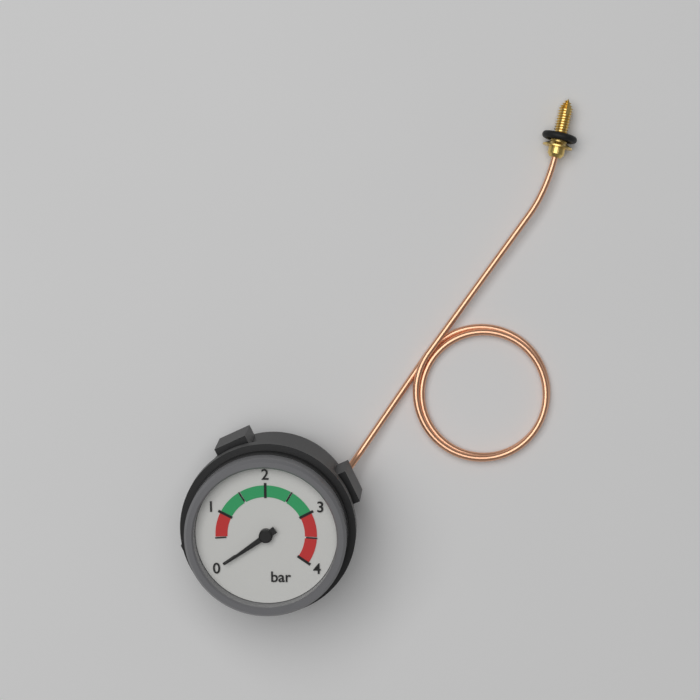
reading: 0.0 bar
